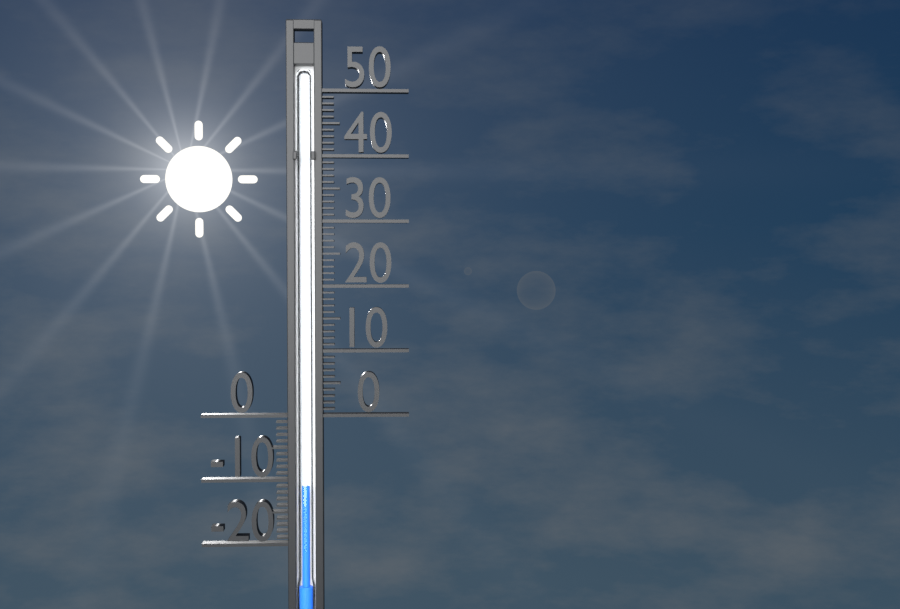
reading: -11 (no unit)
